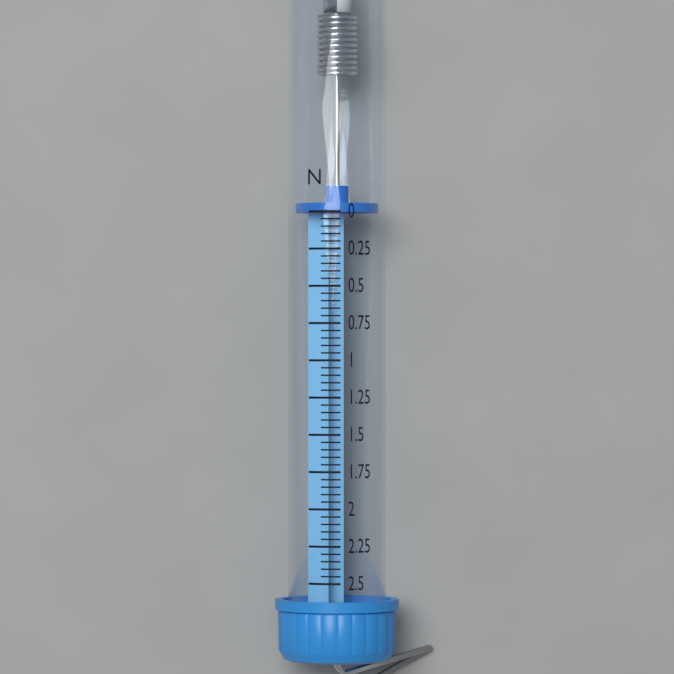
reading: 0.00 N
